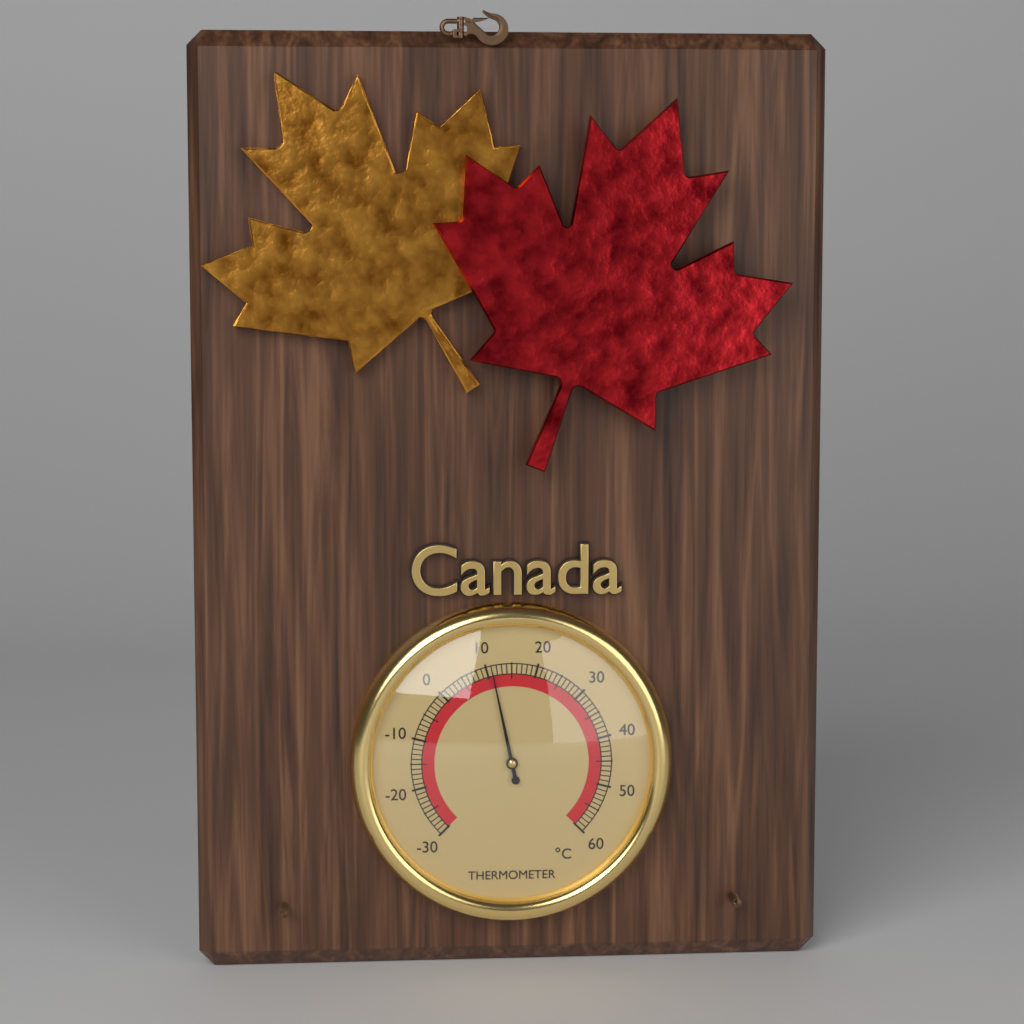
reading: 11 °C
